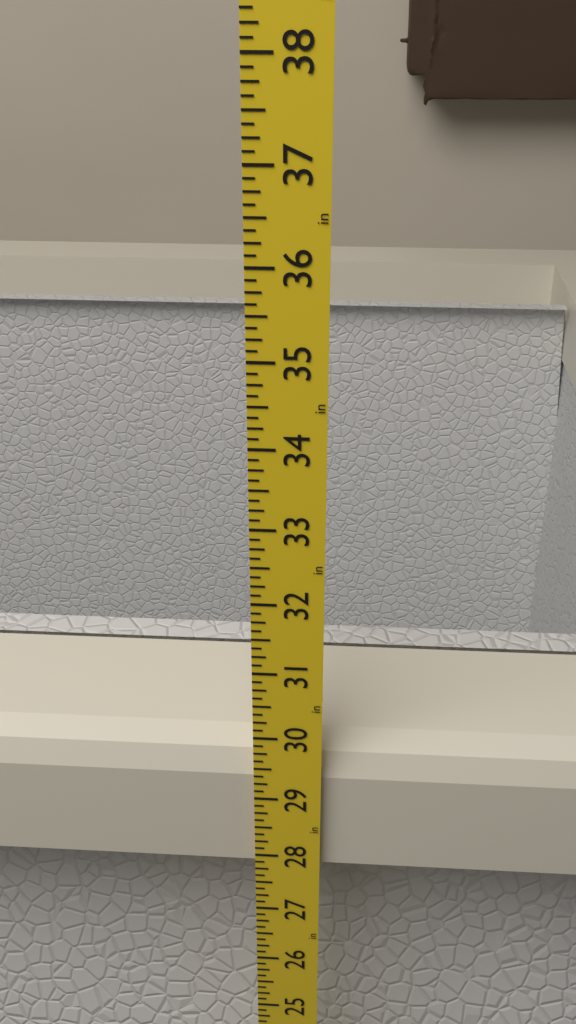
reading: 29.750 in
